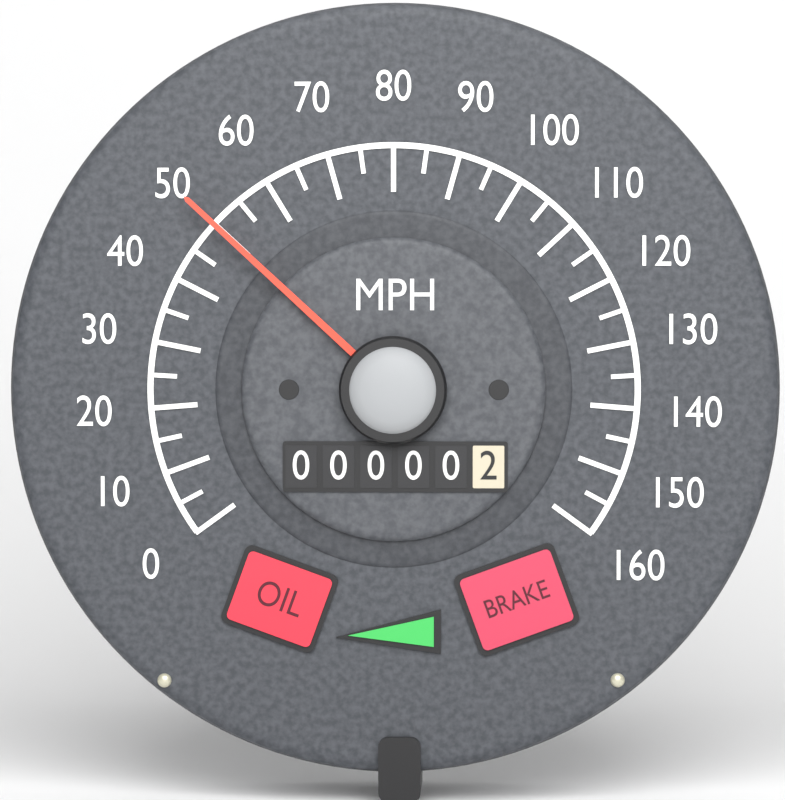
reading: 50 MPH
